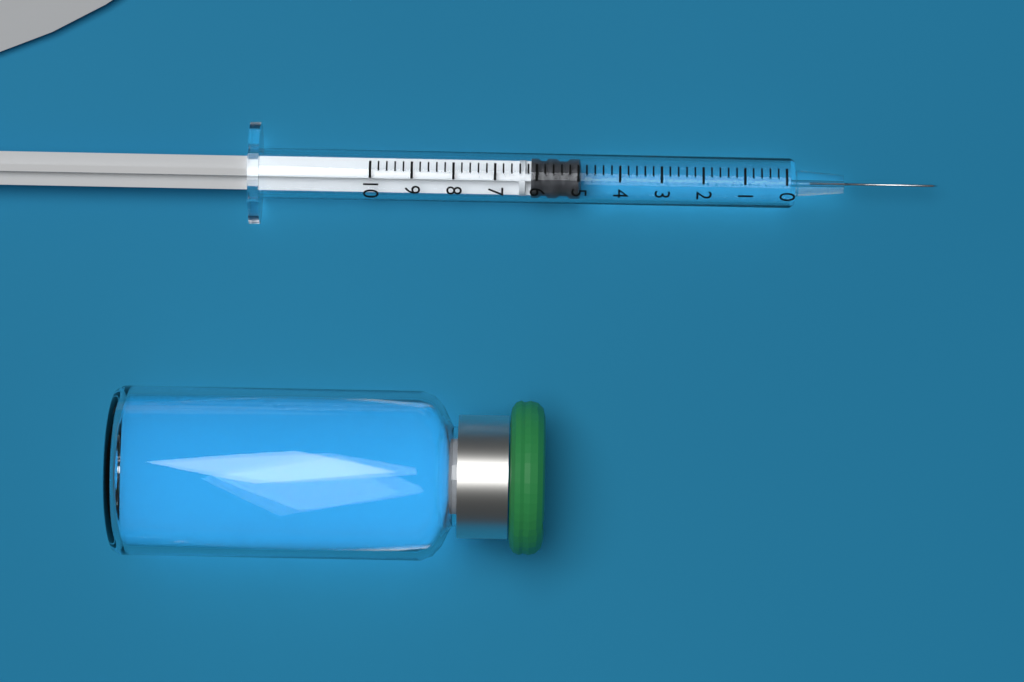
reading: 5.0 (no unit)
